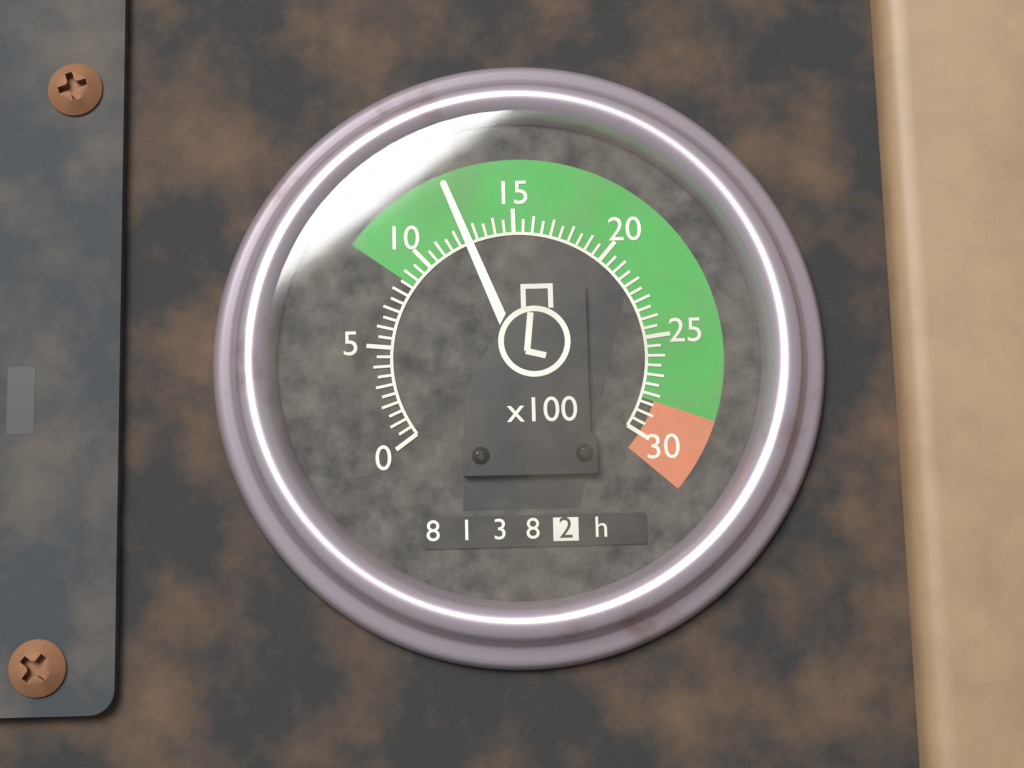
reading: 12.5 x100 rpm
